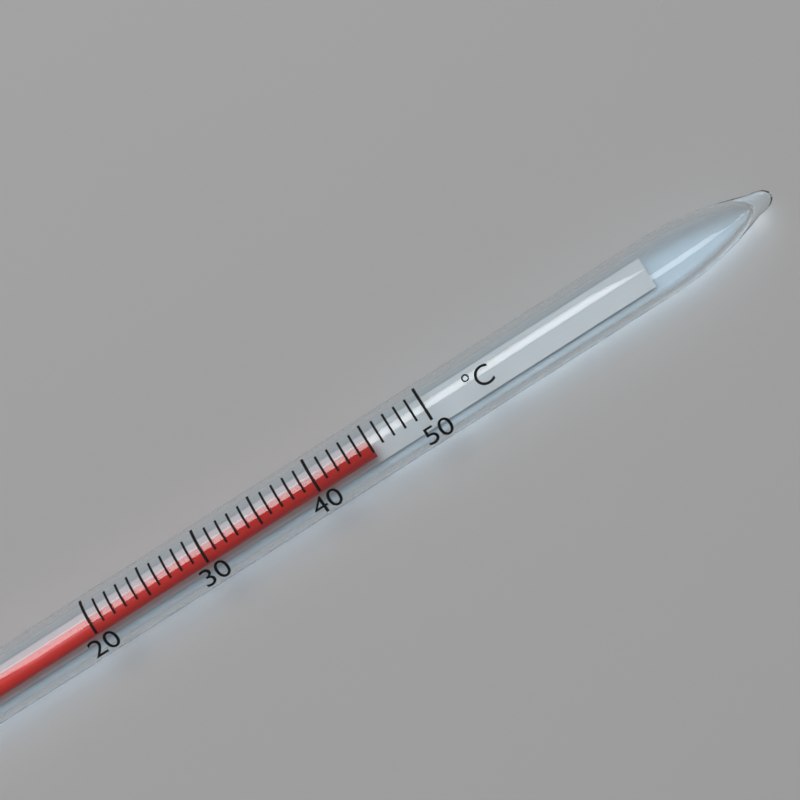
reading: 45 °C
